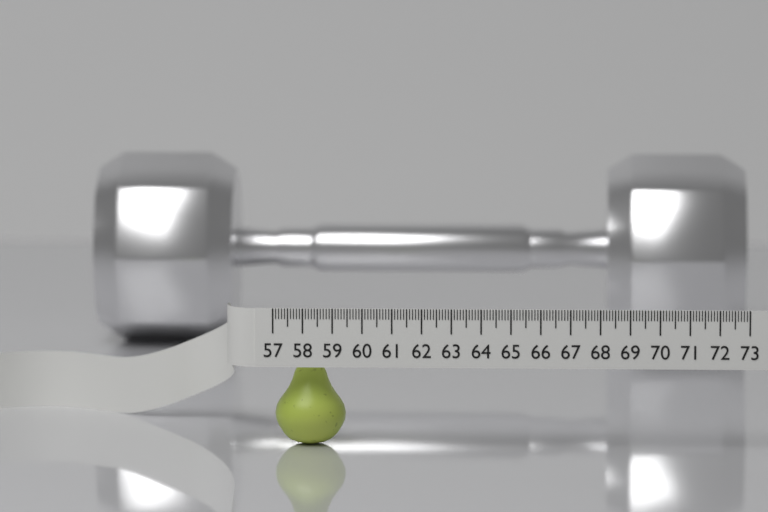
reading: 59.4 (no unit)
